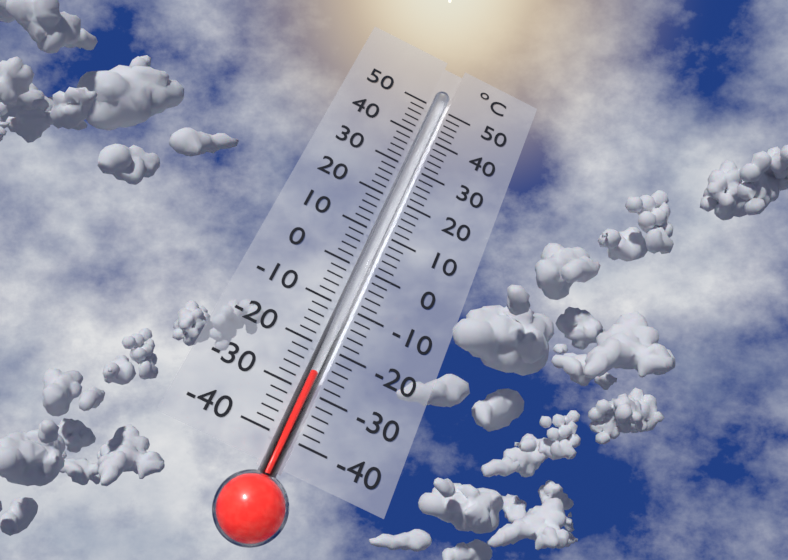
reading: -26 °C
